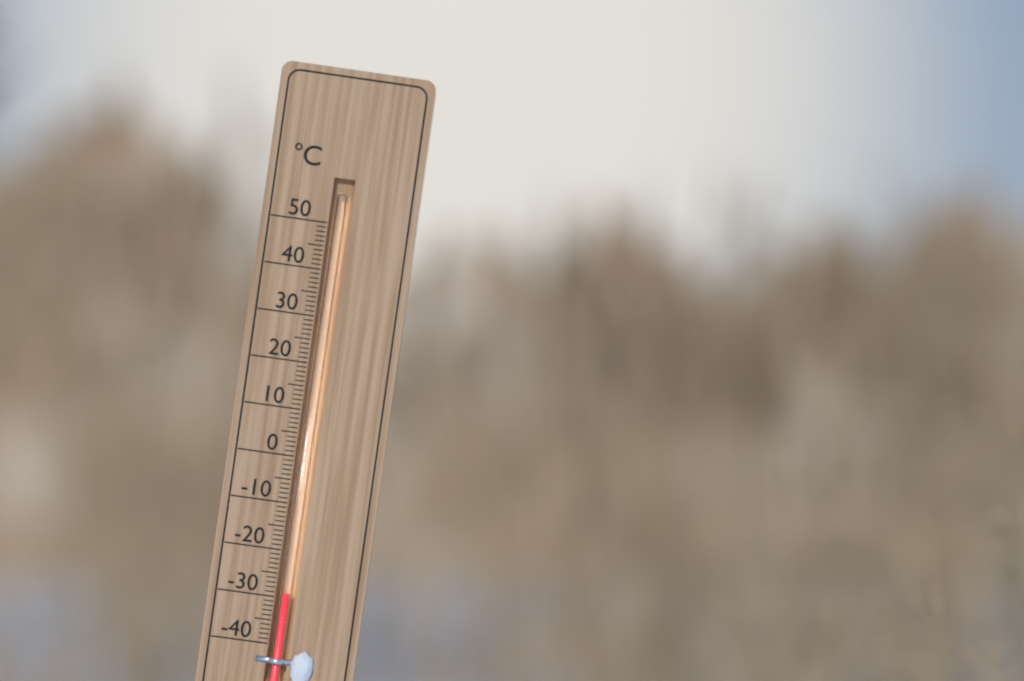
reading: -29 °C
